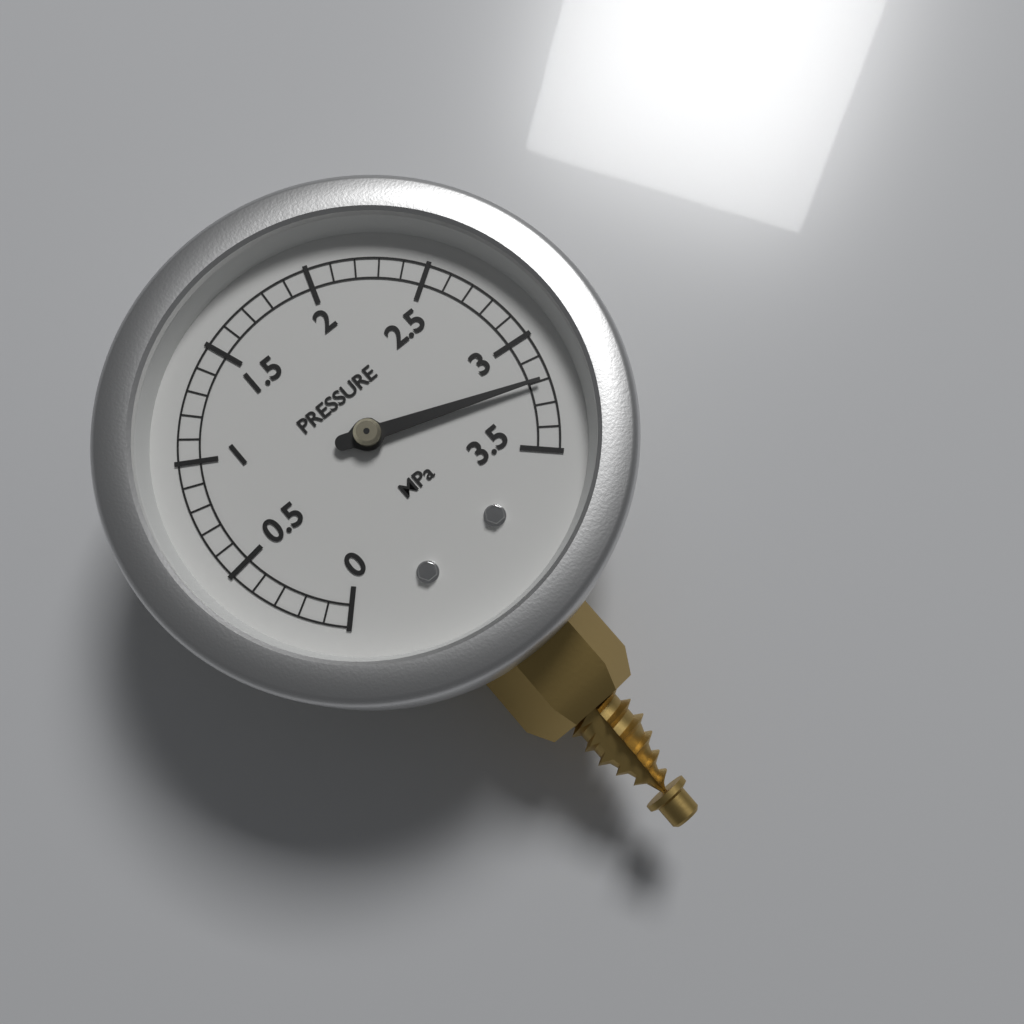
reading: 3.2 MPa
